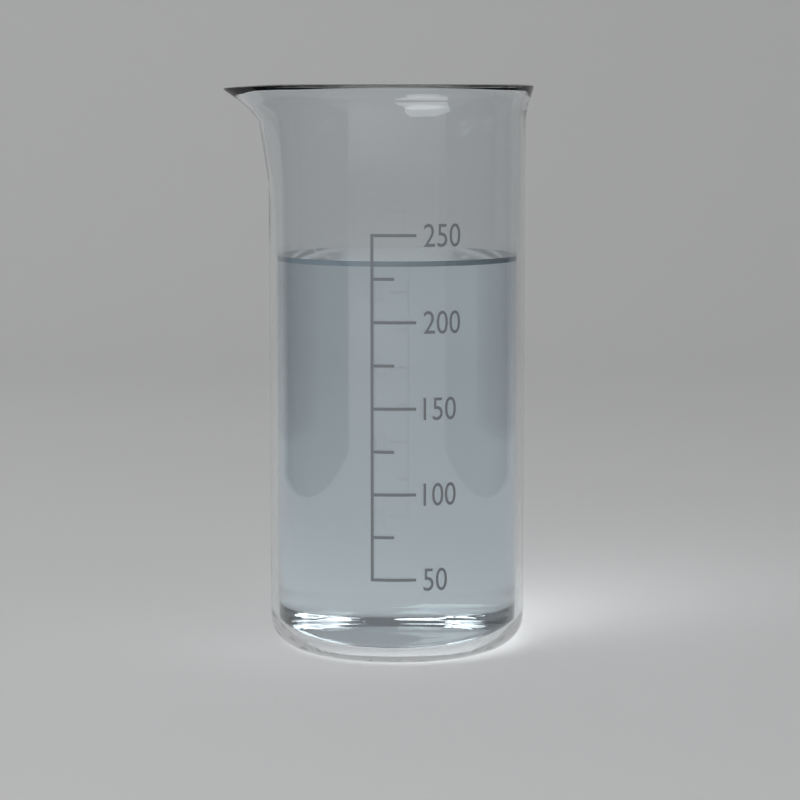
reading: 235 (no unit)
